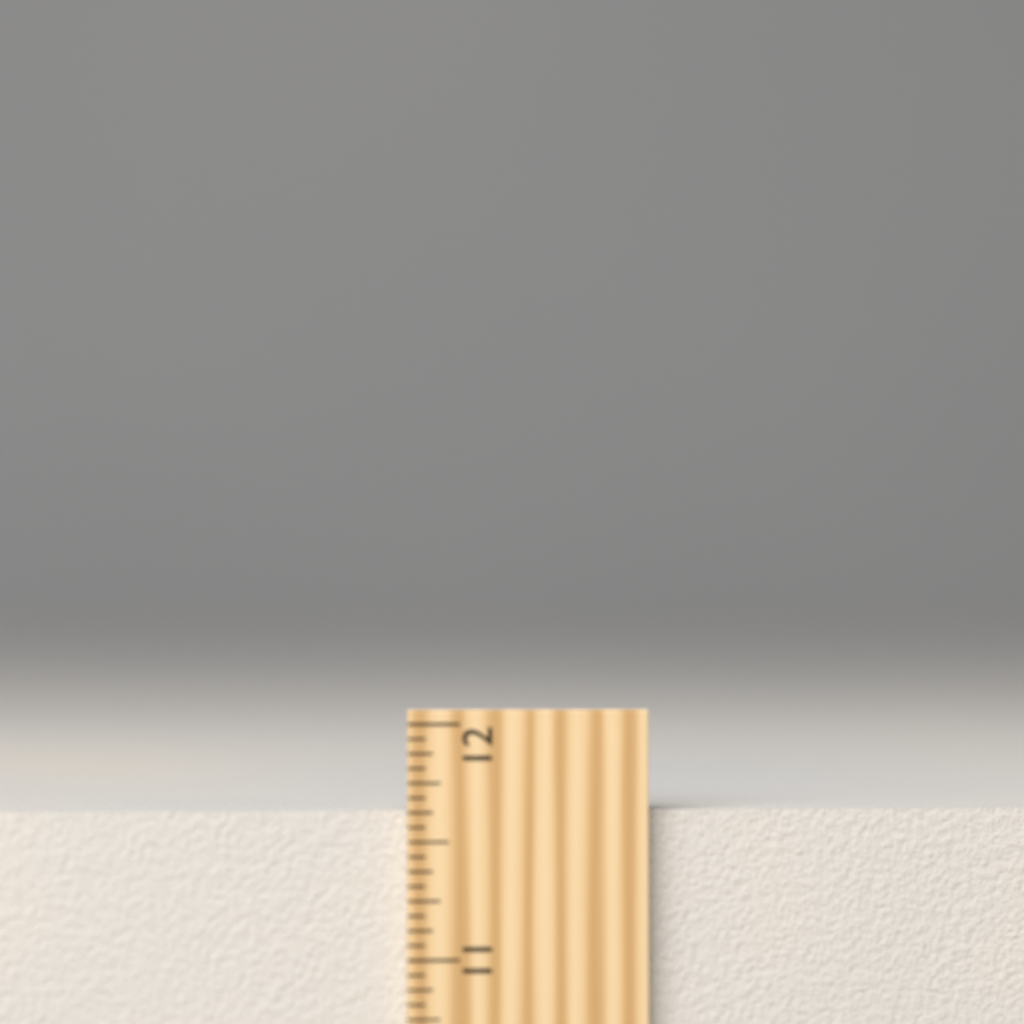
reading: 11.6250 inch
